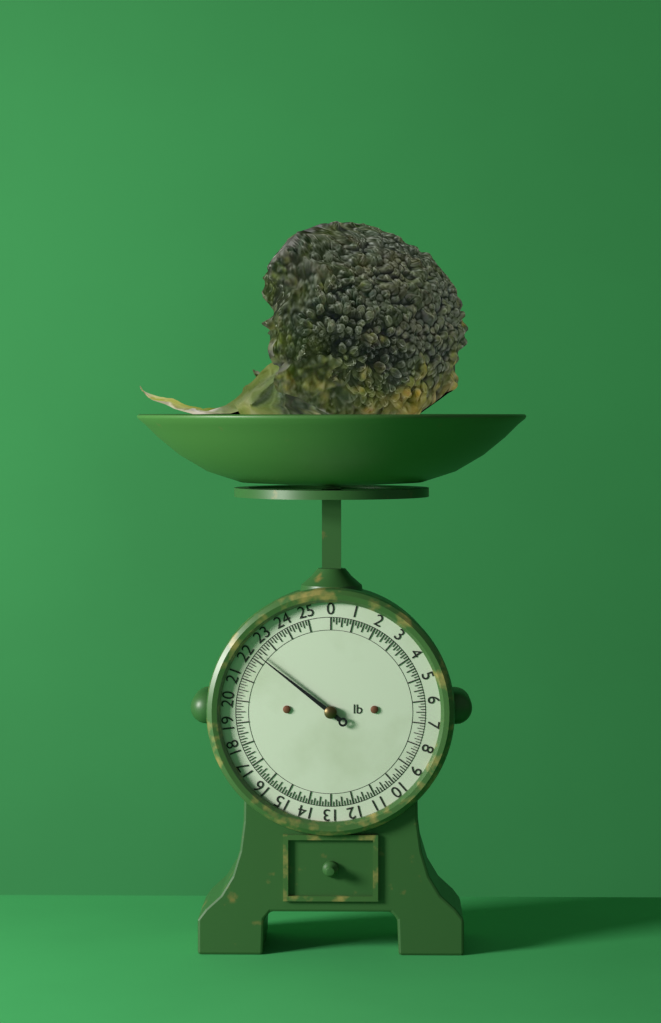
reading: 22.250 lb
